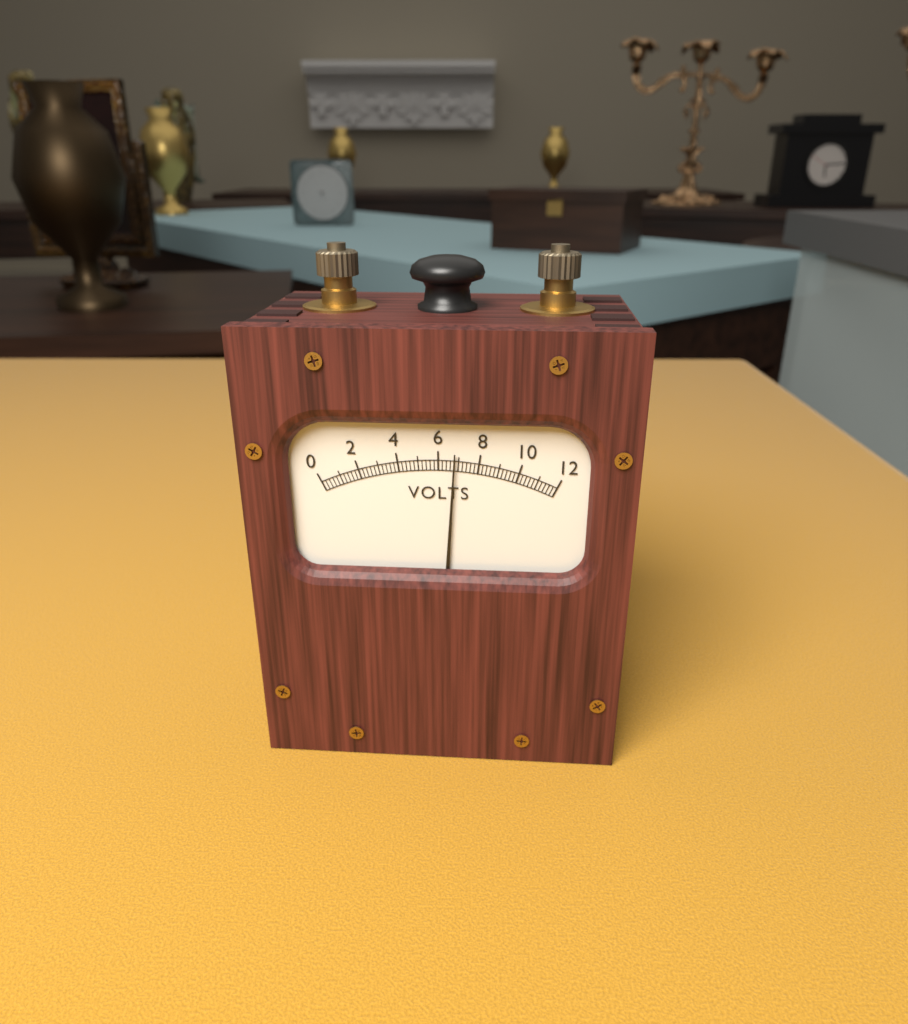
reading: 6.8 V
